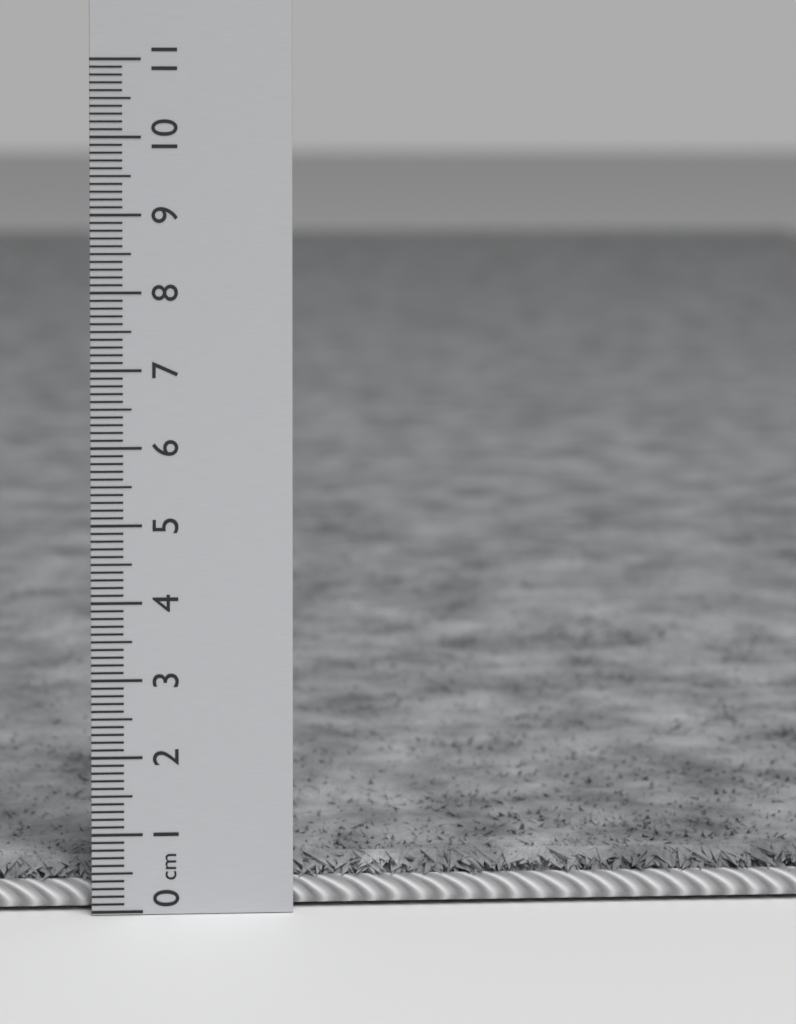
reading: 0.6 cm
